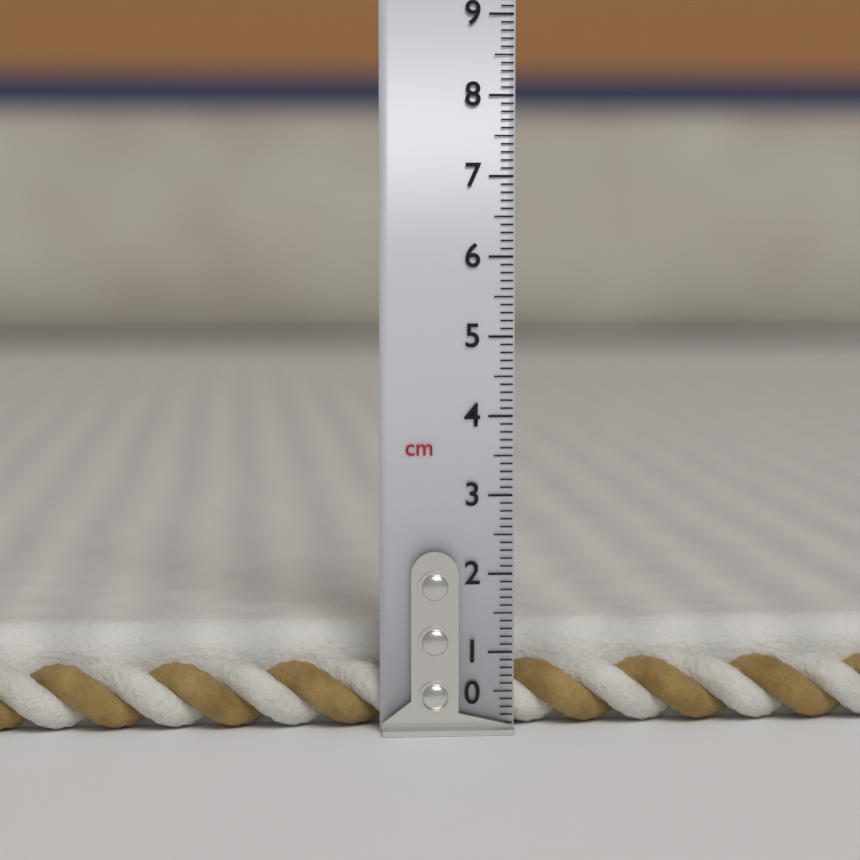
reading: 1.3 cm
